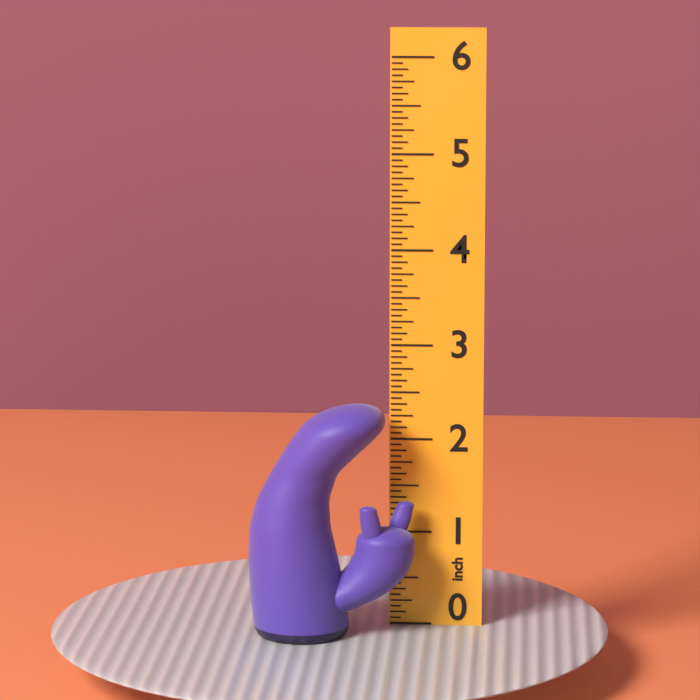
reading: 2.4375 inch
